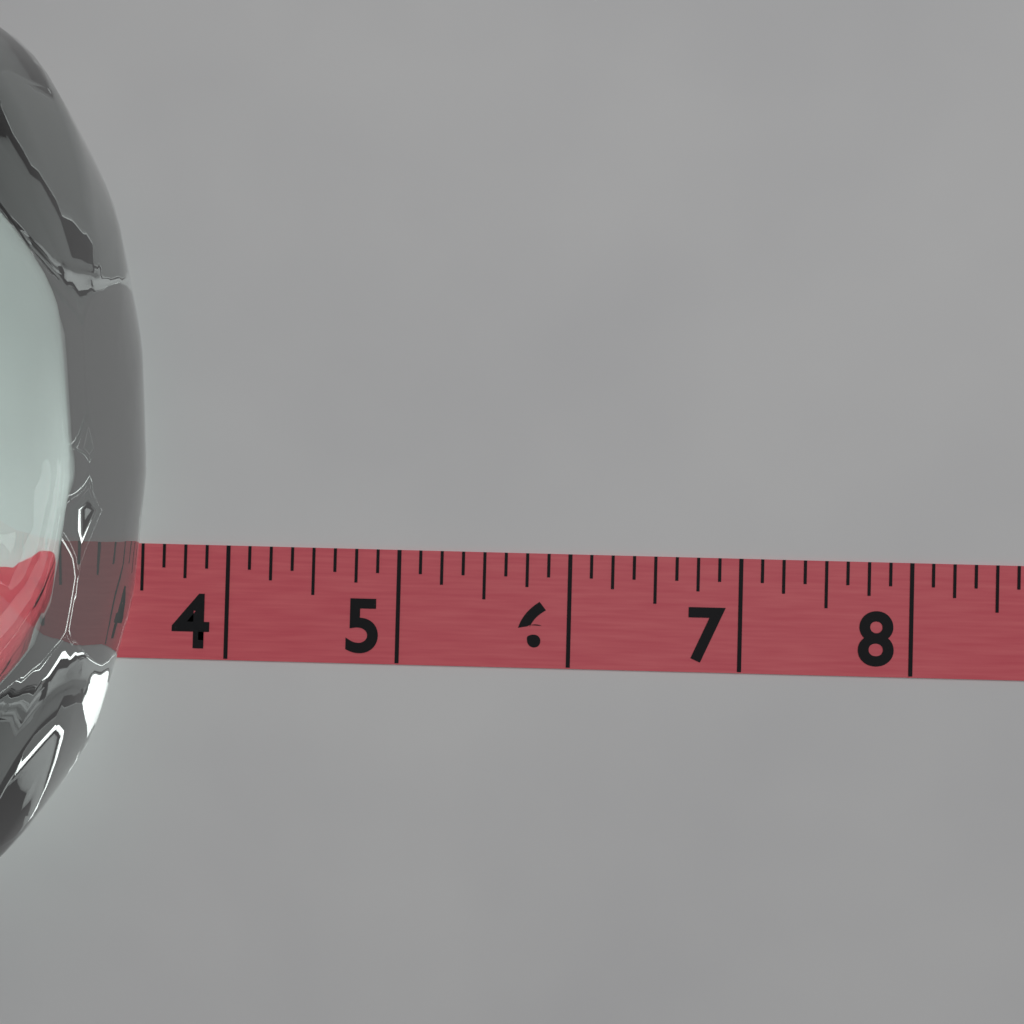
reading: 3.750 (no unit)
